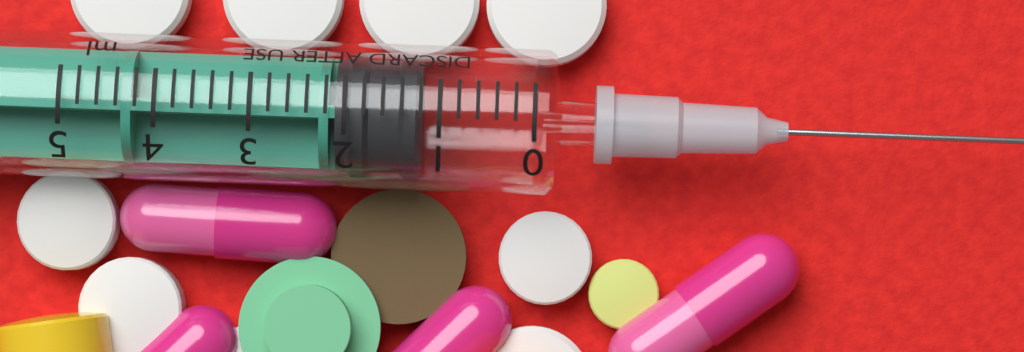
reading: 1.2 ml
